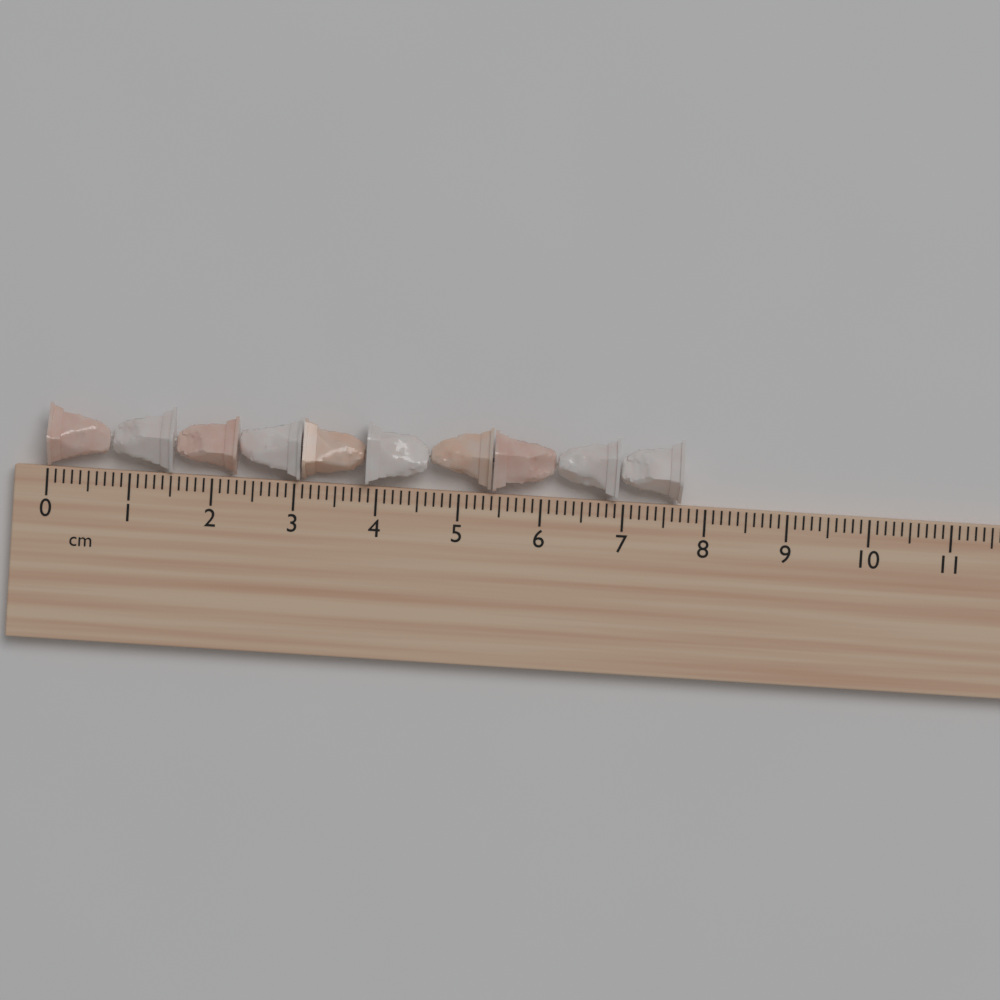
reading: 7.7 cm
